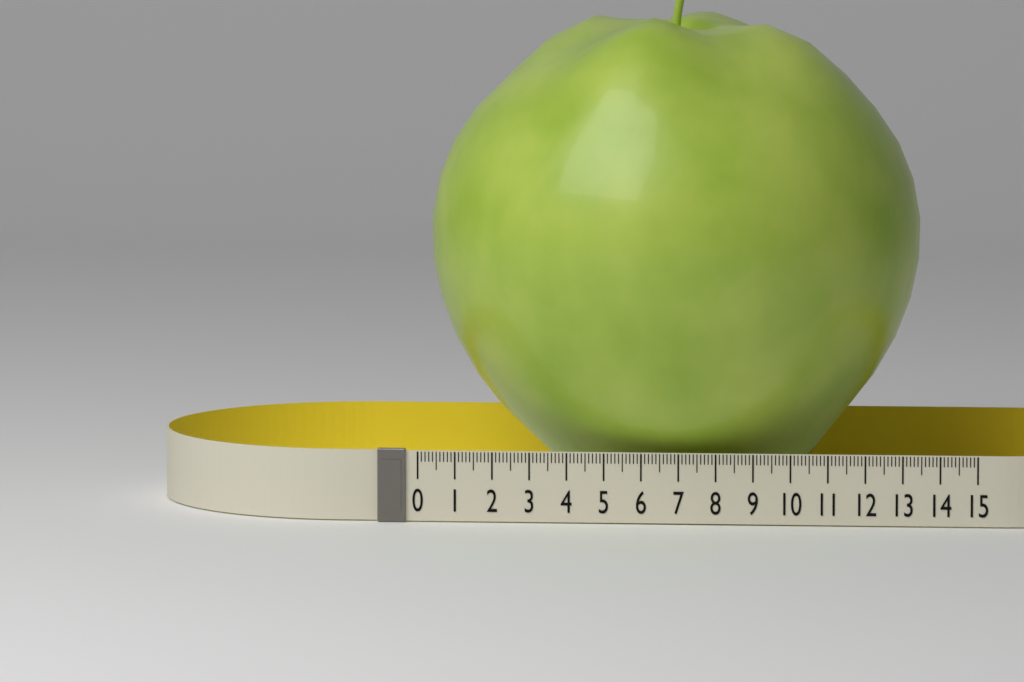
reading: 13.3 (no unit)
